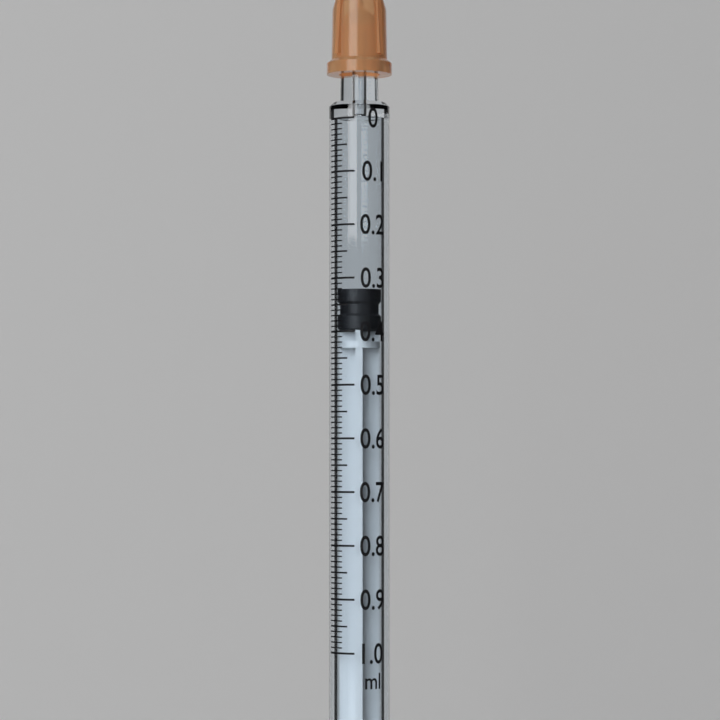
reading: 0.32 ml
